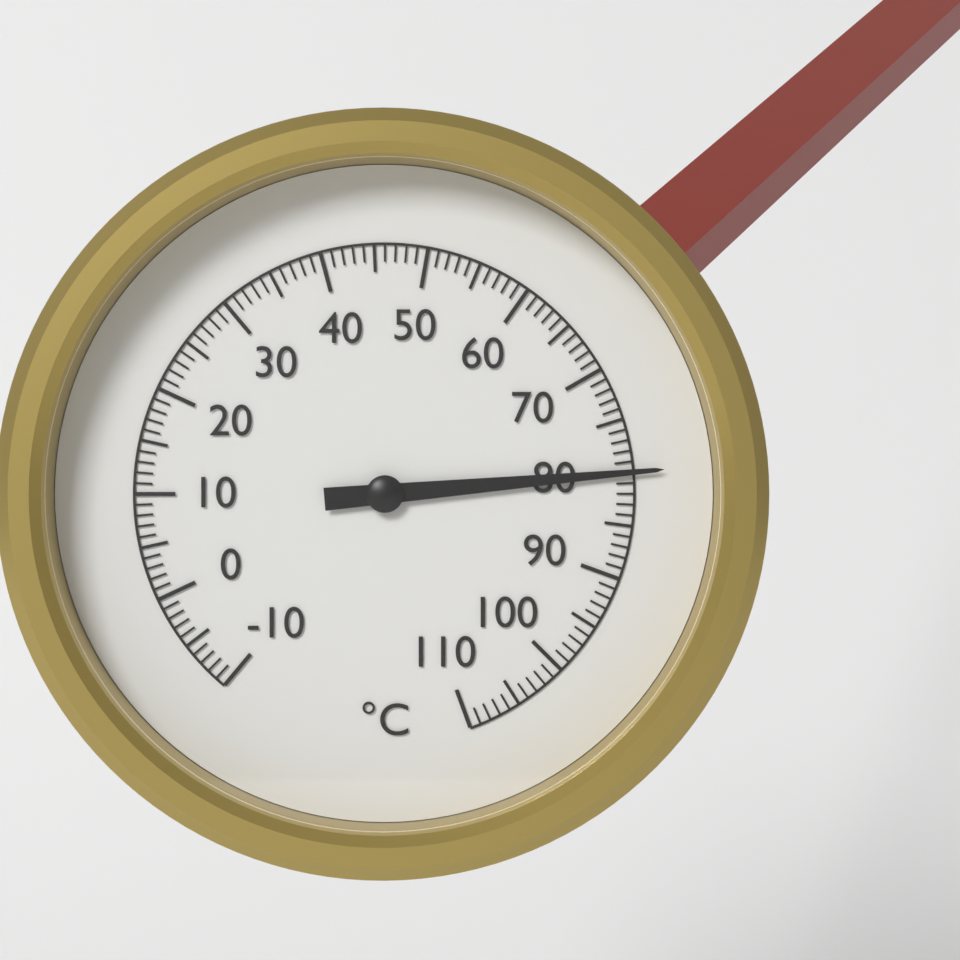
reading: 80 °C
